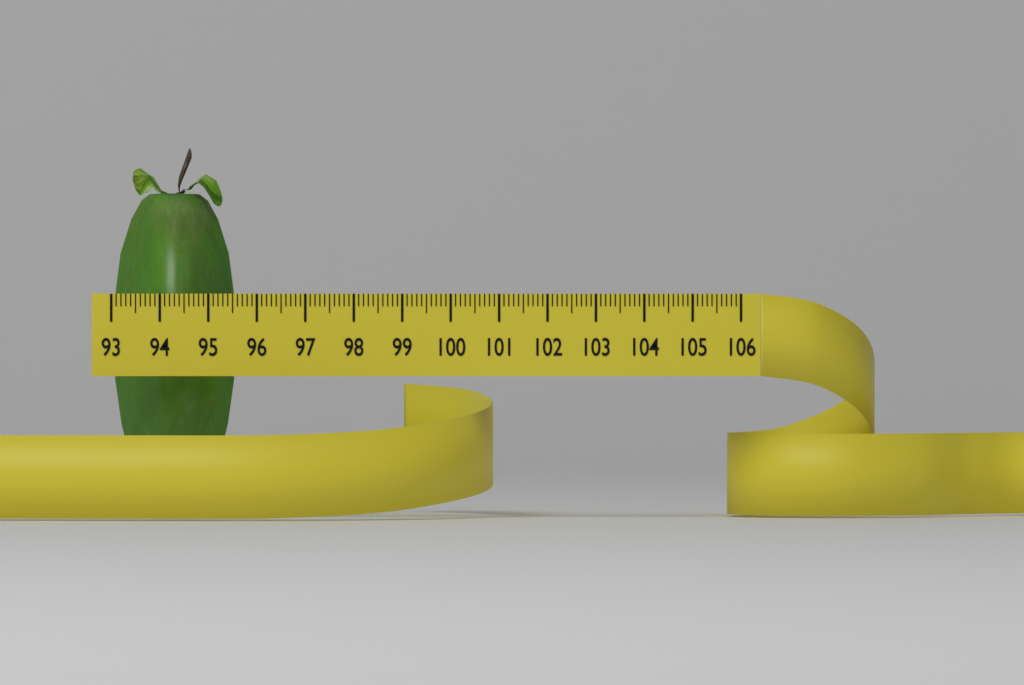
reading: 95.6 (no unit)
